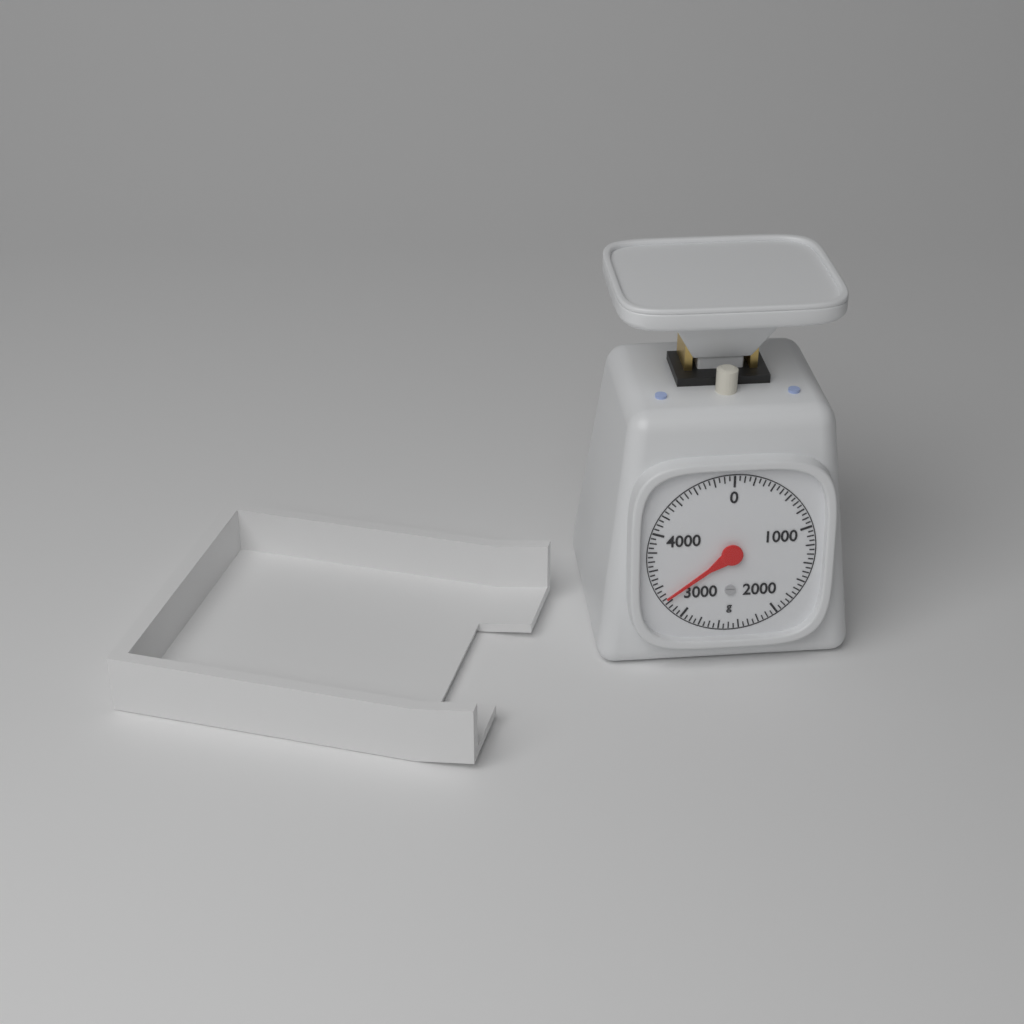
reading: 3250 g
